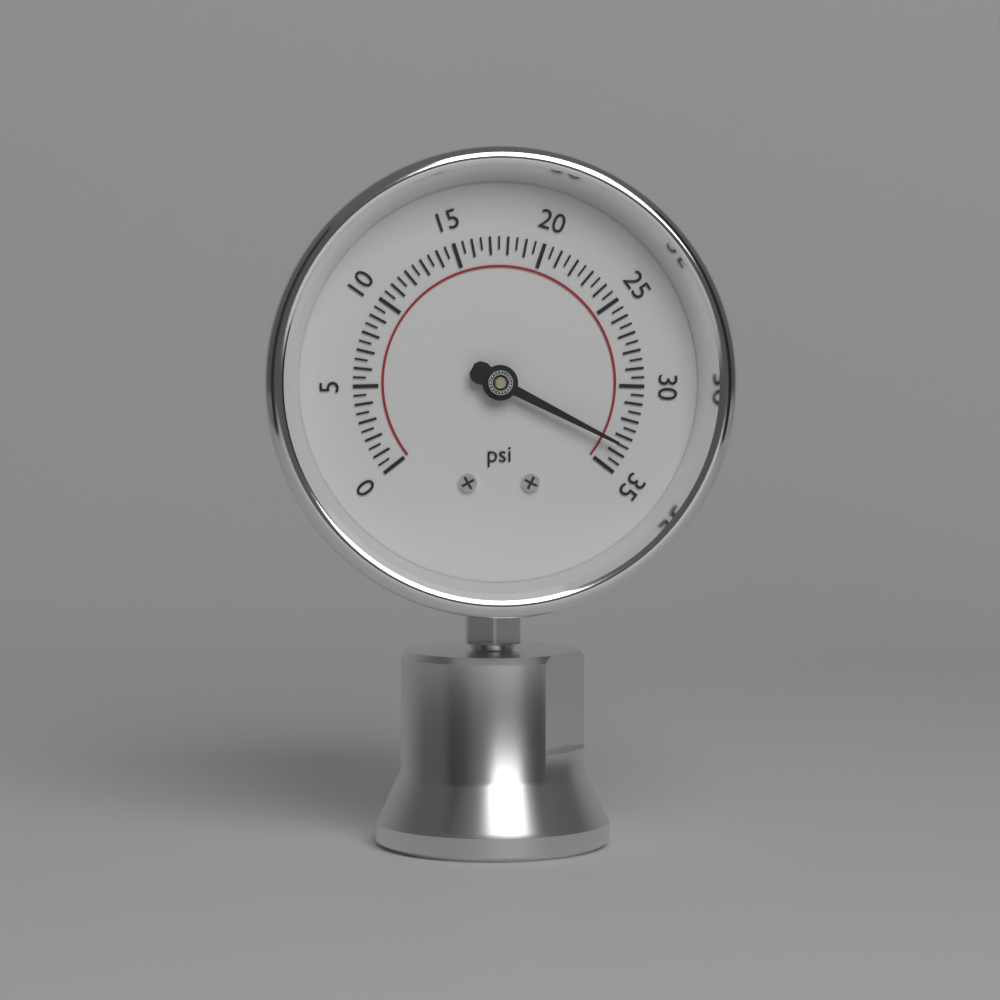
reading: 33.5 psi
